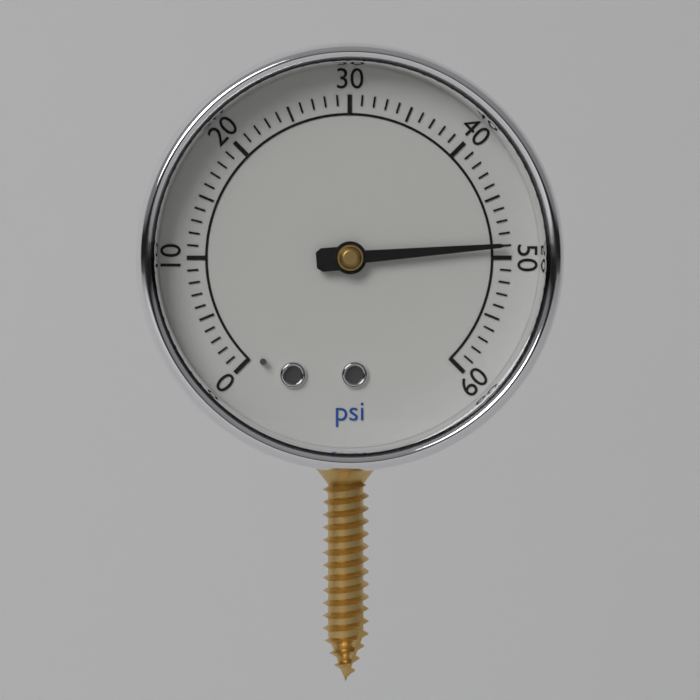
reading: 49 psi
